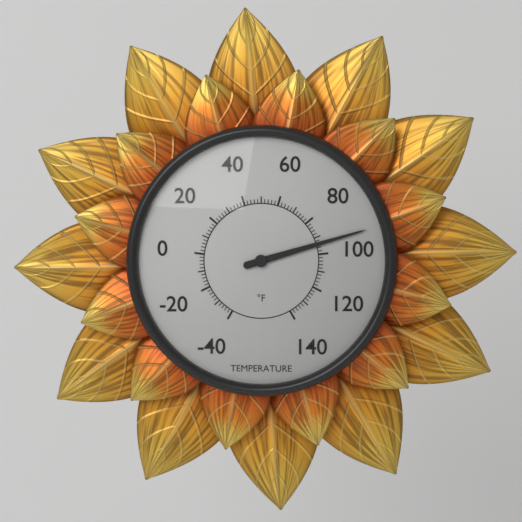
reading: 94 °F
